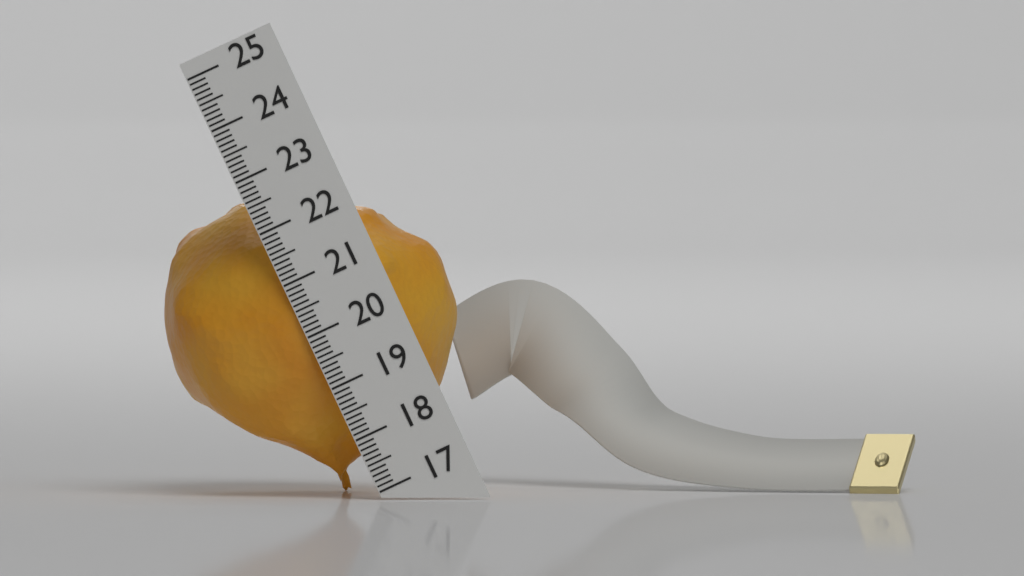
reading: 22.5 (no unit)
